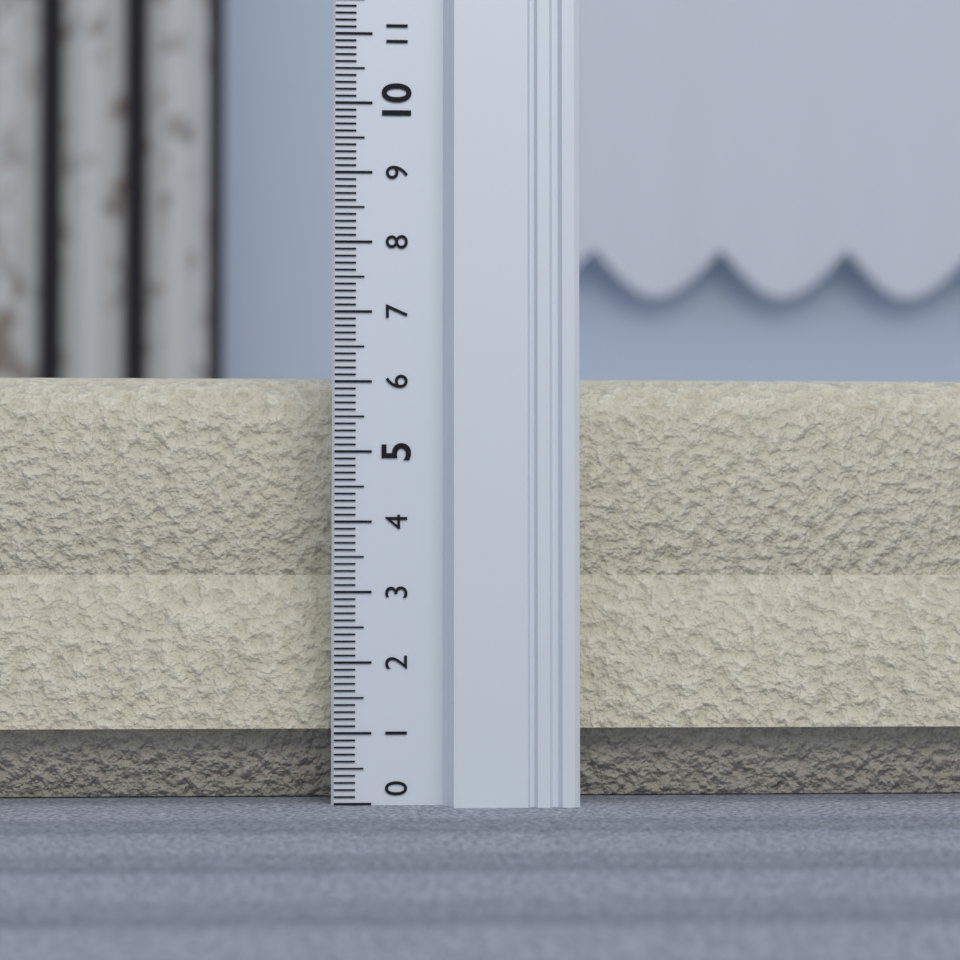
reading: 6.2 (no unit)
